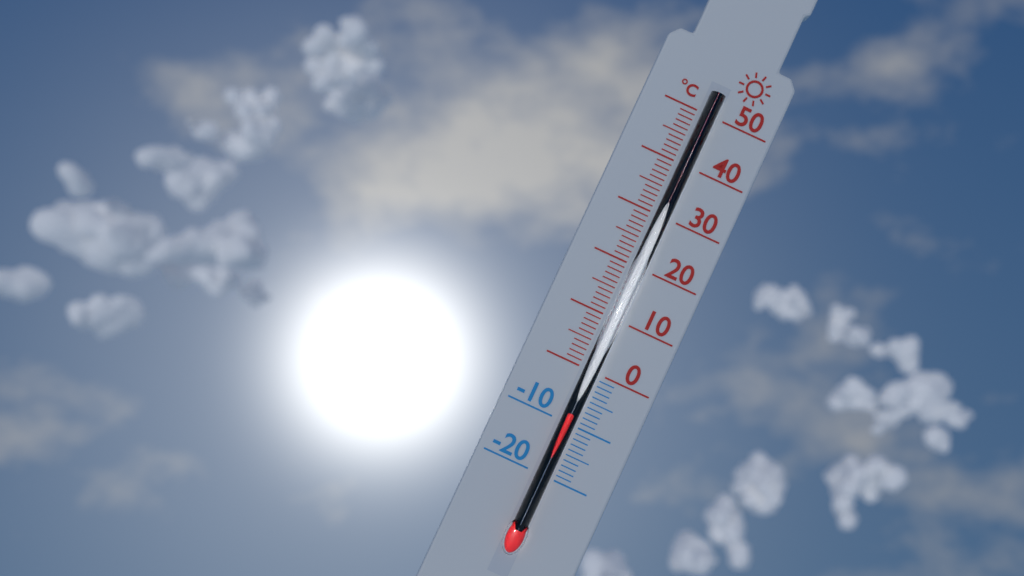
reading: -8 °C
